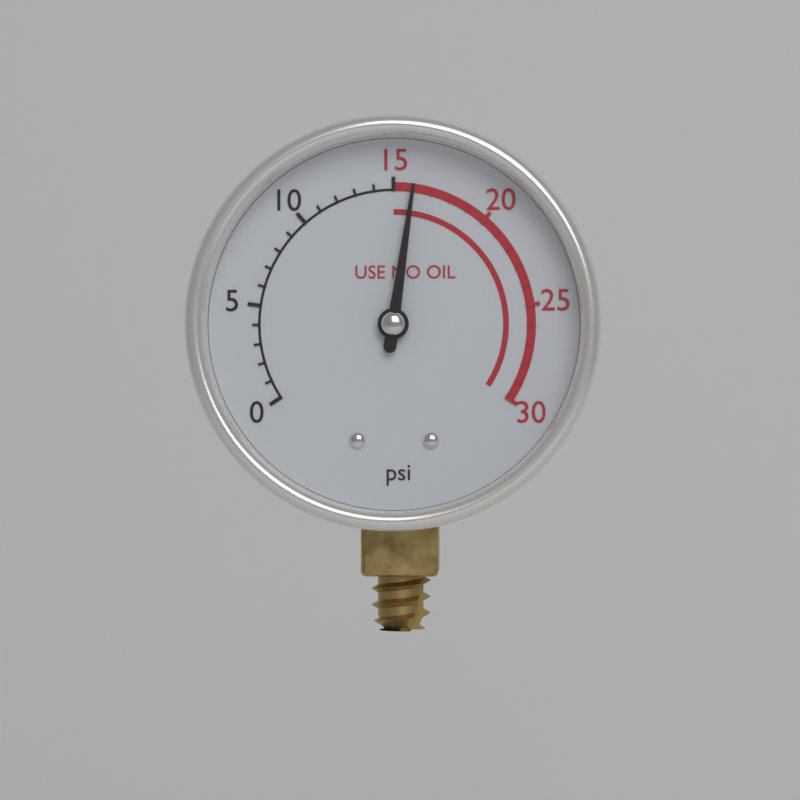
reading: 16 psi
